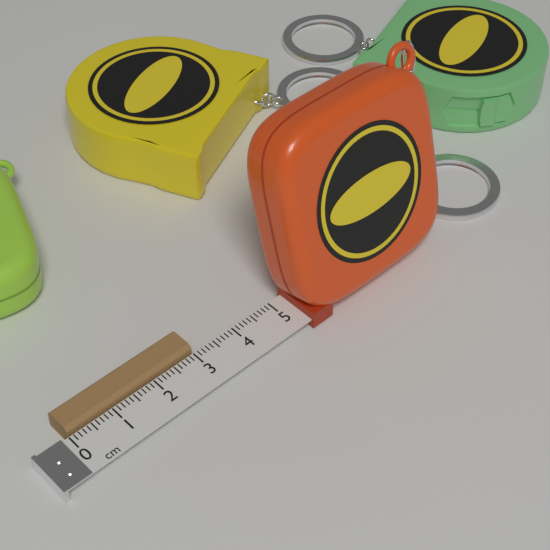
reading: 3.0 cm
